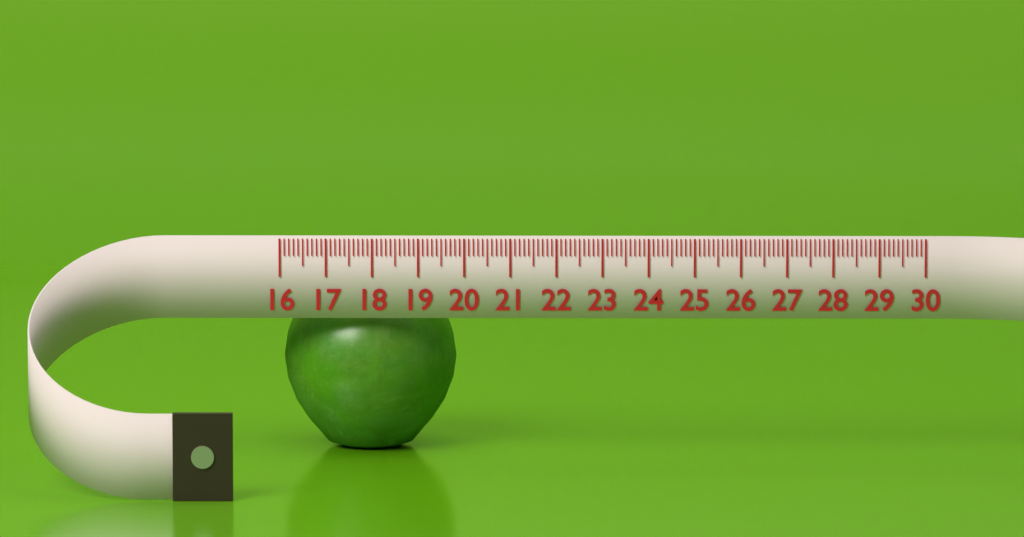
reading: 19.8 (no unit)
